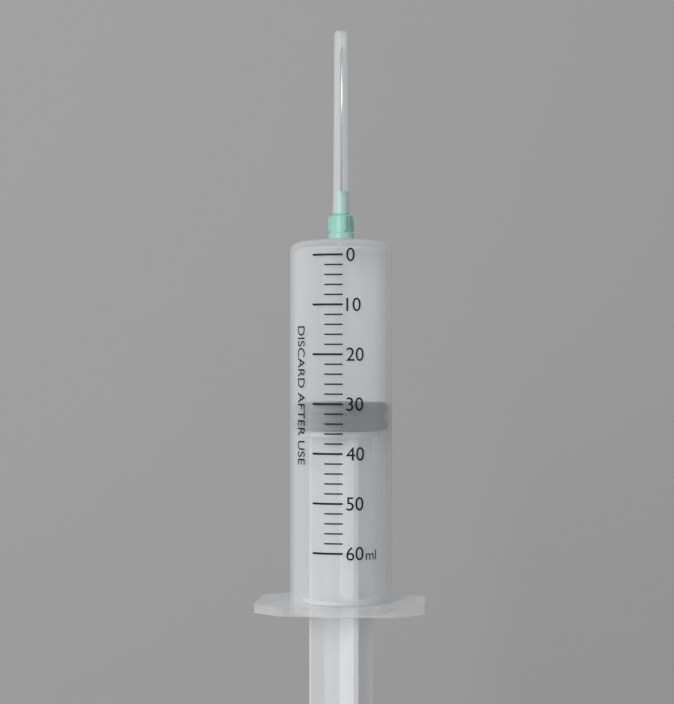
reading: 30 ml
